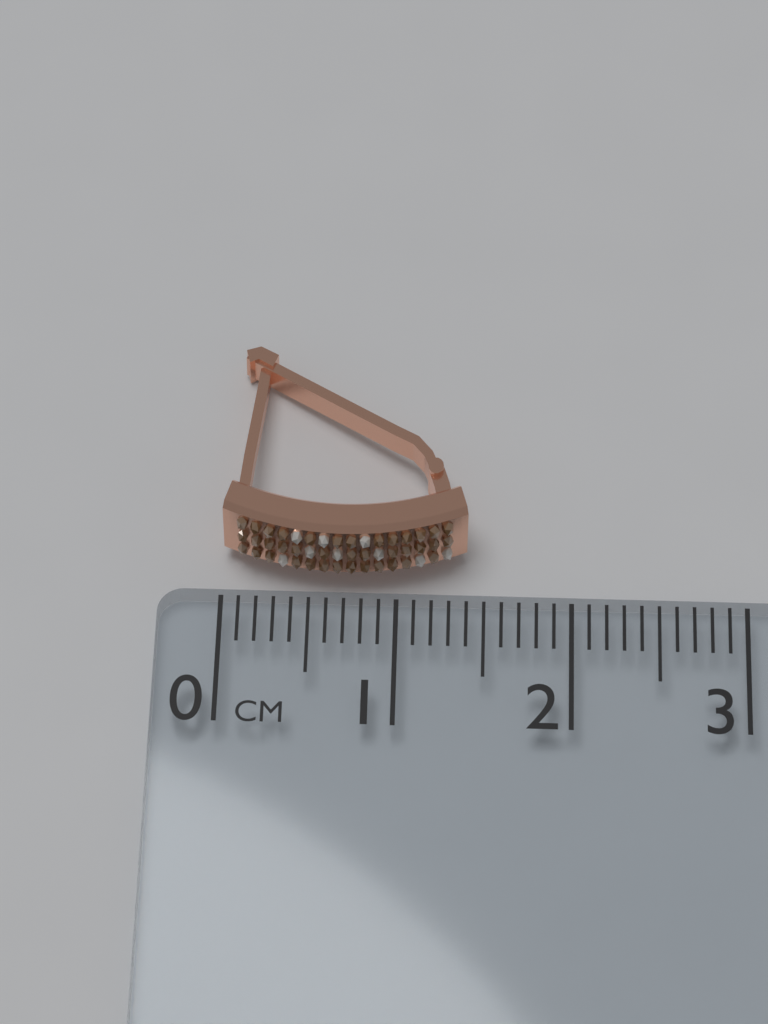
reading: 1.4 cm
